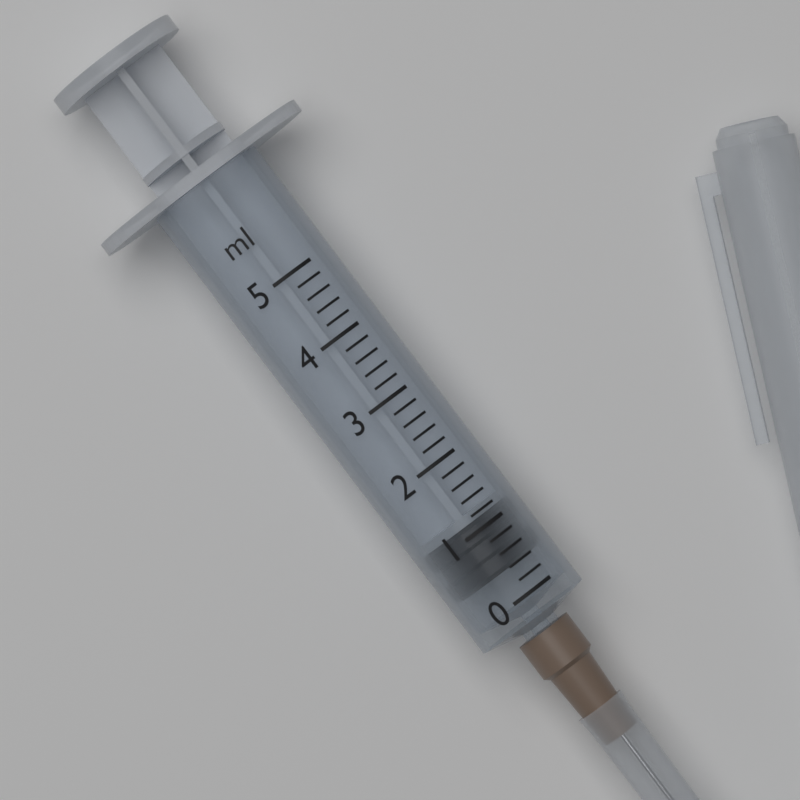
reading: 0.4 ml
